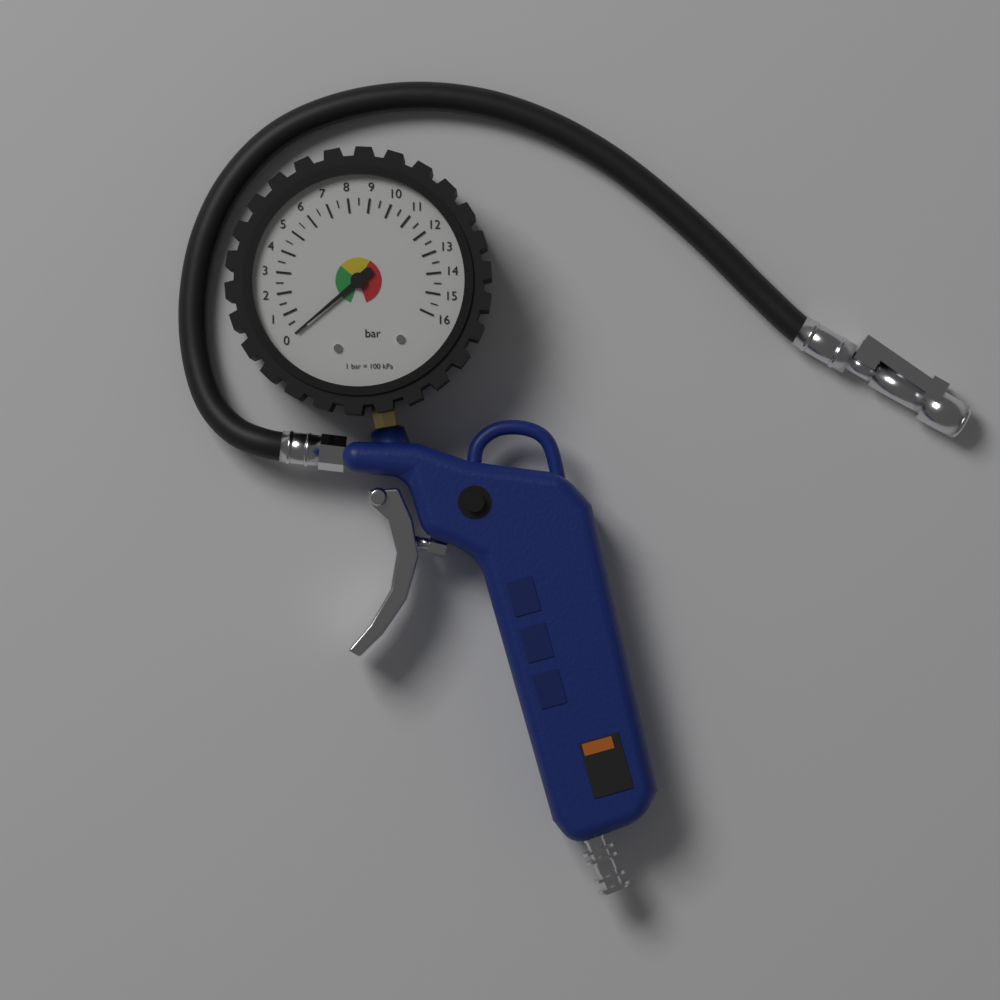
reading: 0.0 bar
